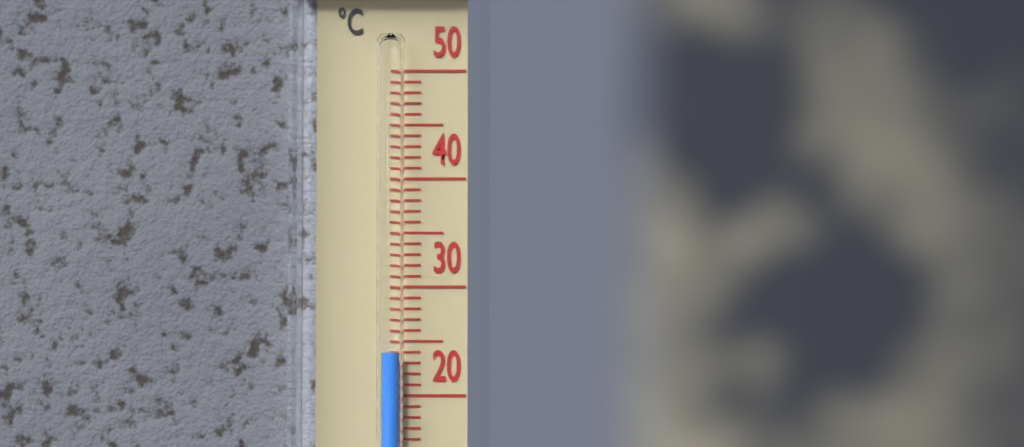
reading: 24 °C
